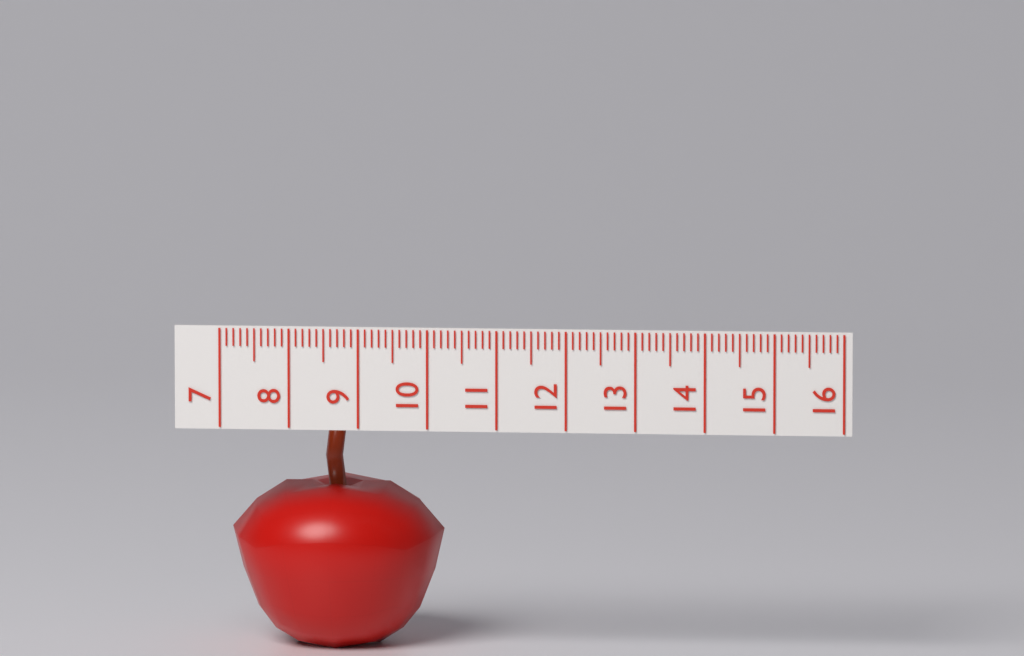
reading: 10.1 (no unit)
